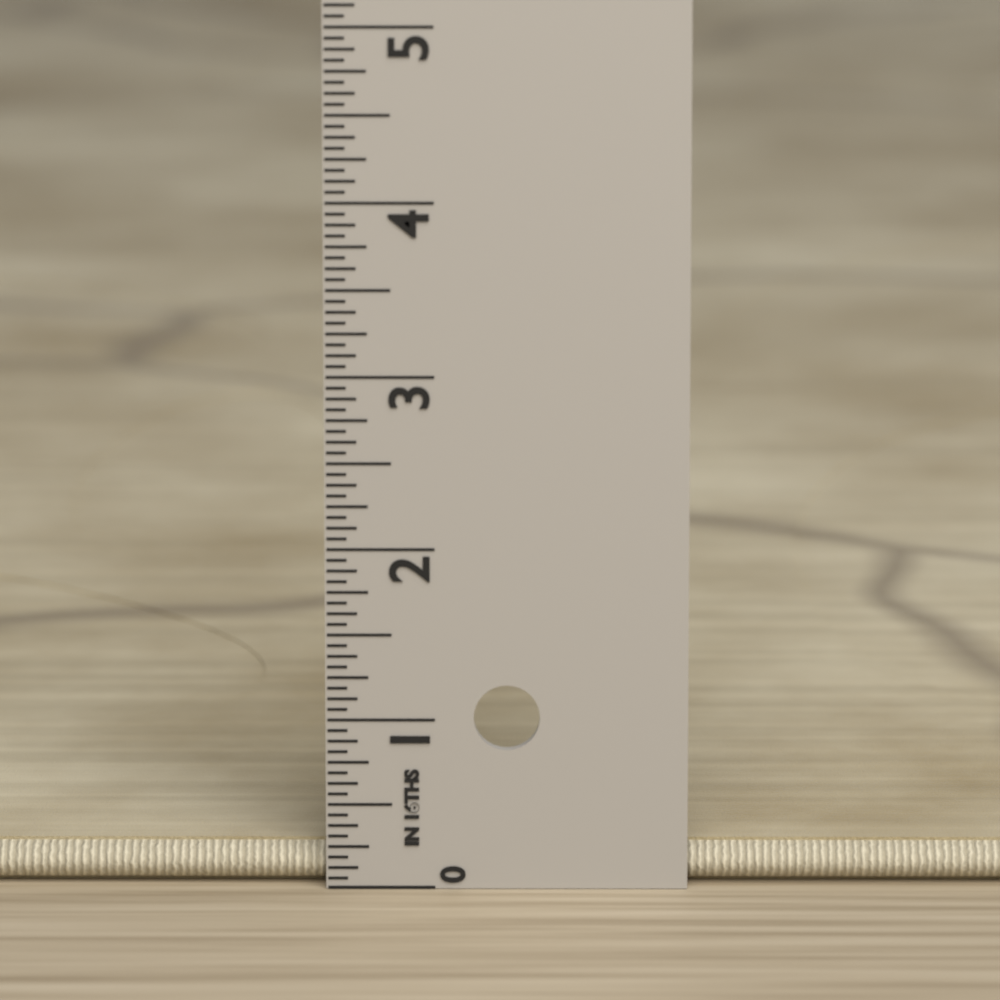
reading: 0.2500 in
